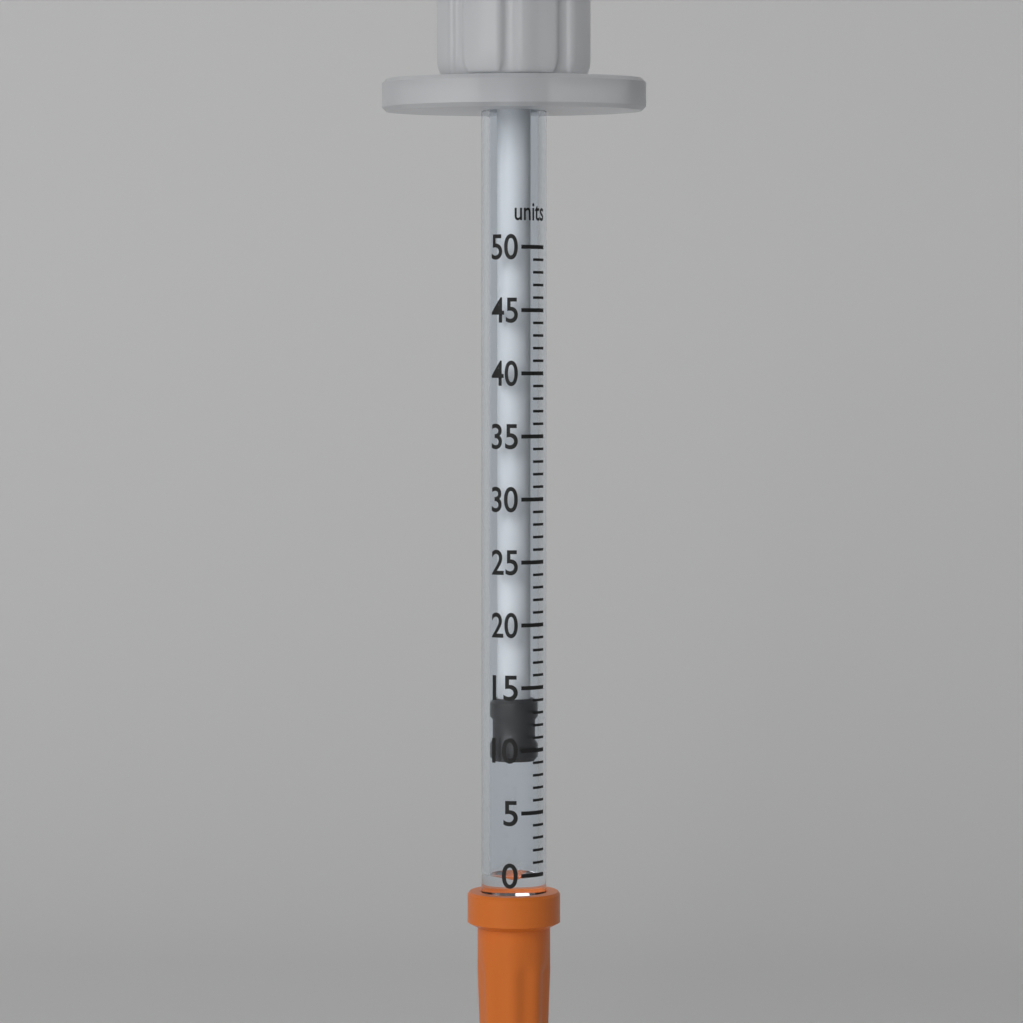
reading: 9 units
